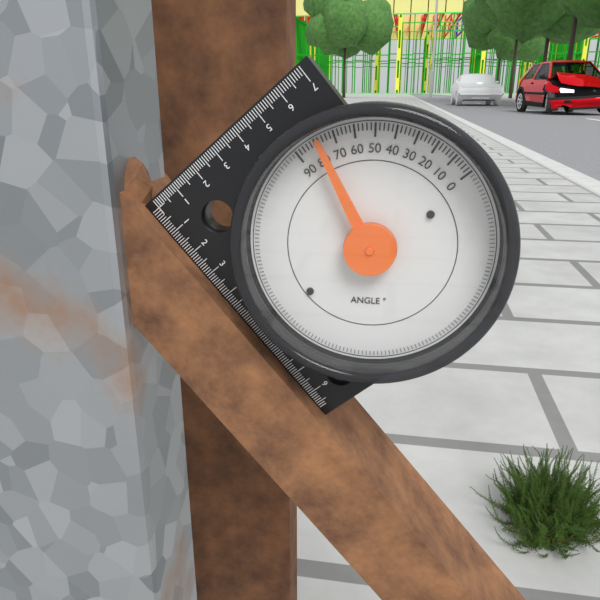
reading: 78 °
